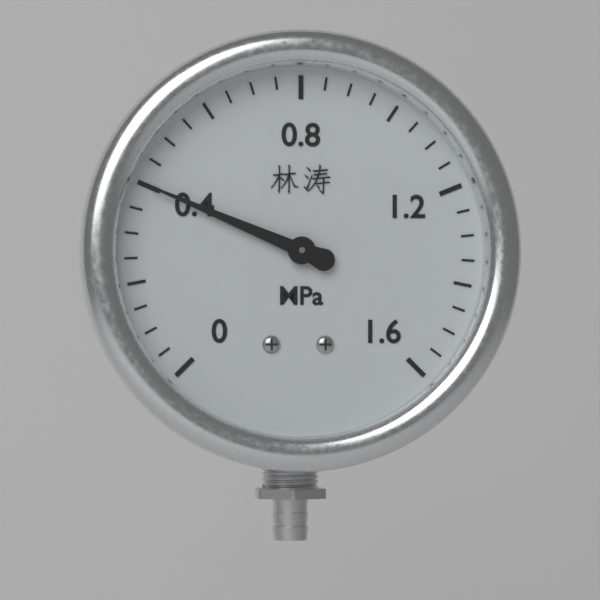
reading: 0.40 MPa
